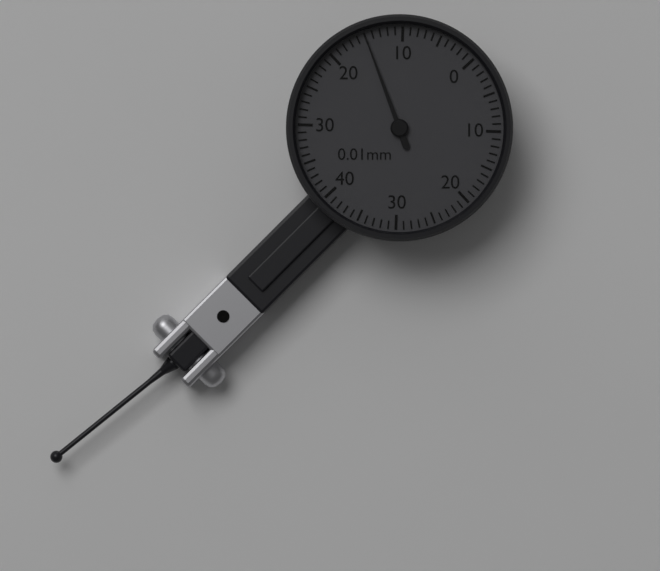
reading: 0.15 mm
